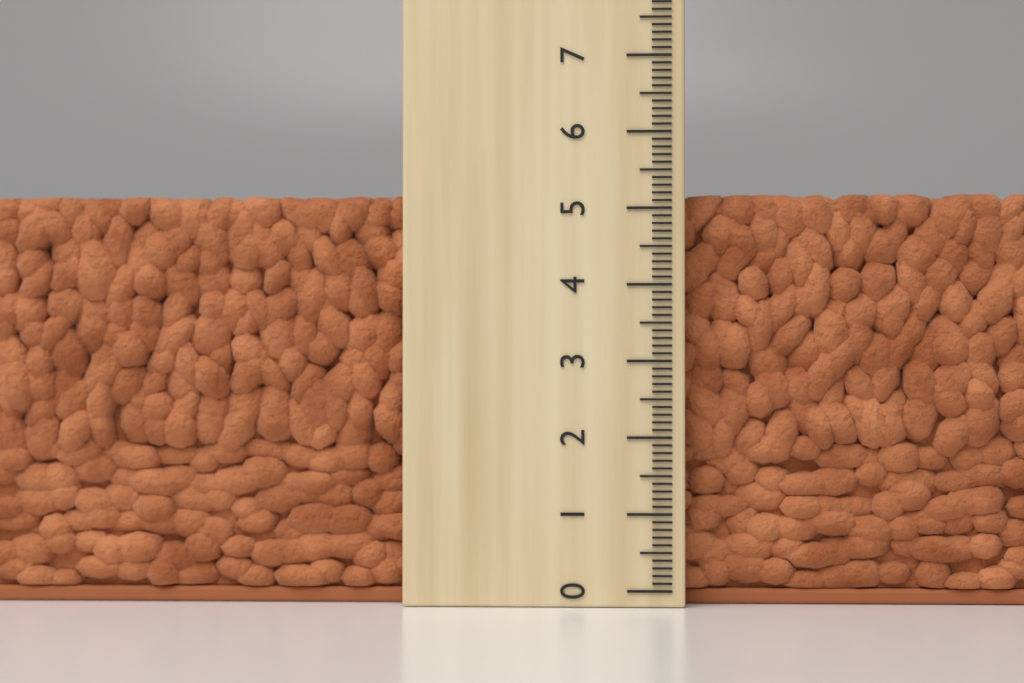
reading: 5.2 (no unit)
